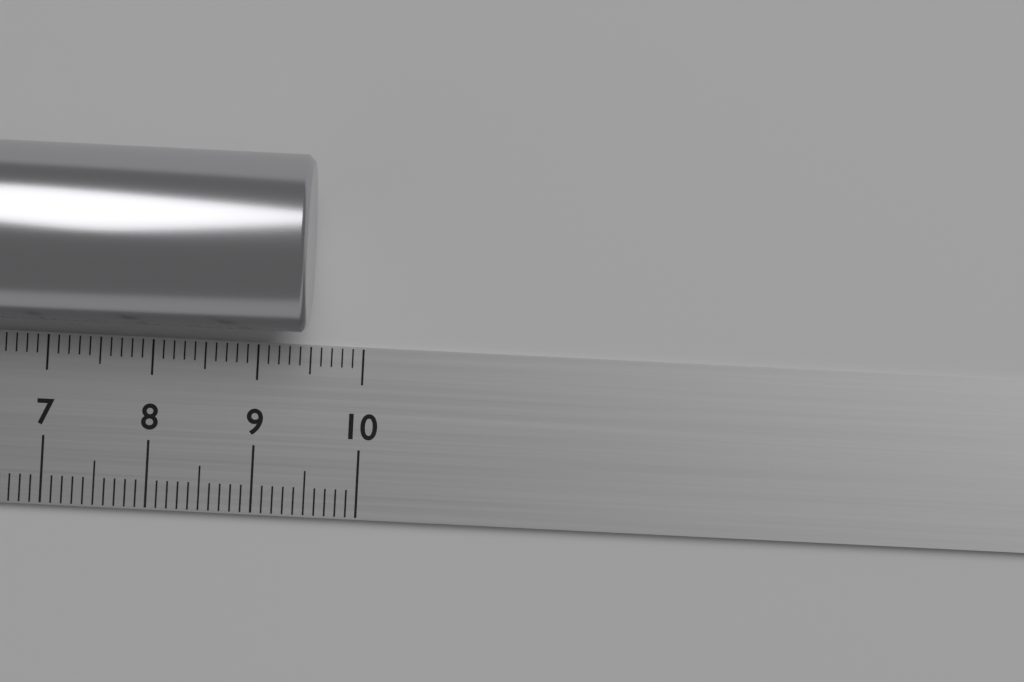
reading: 9.5 cm
